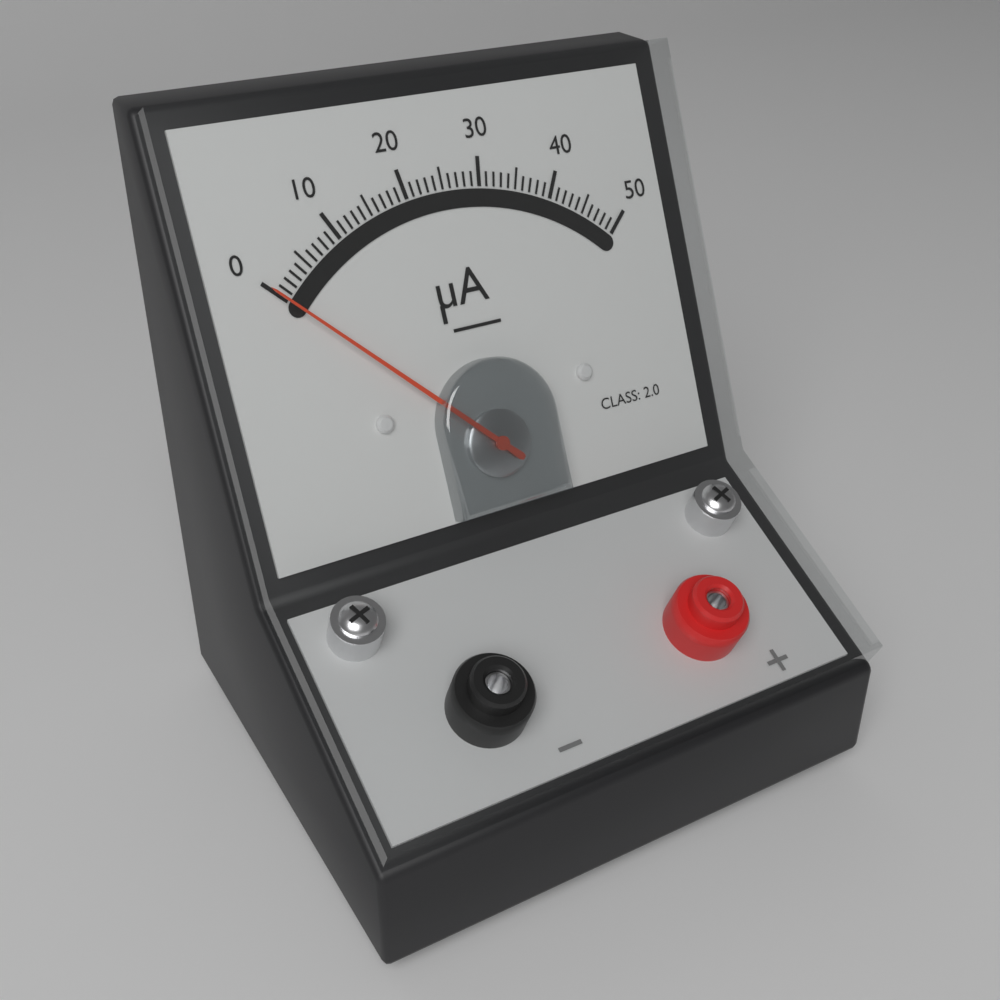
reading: 0 µA
